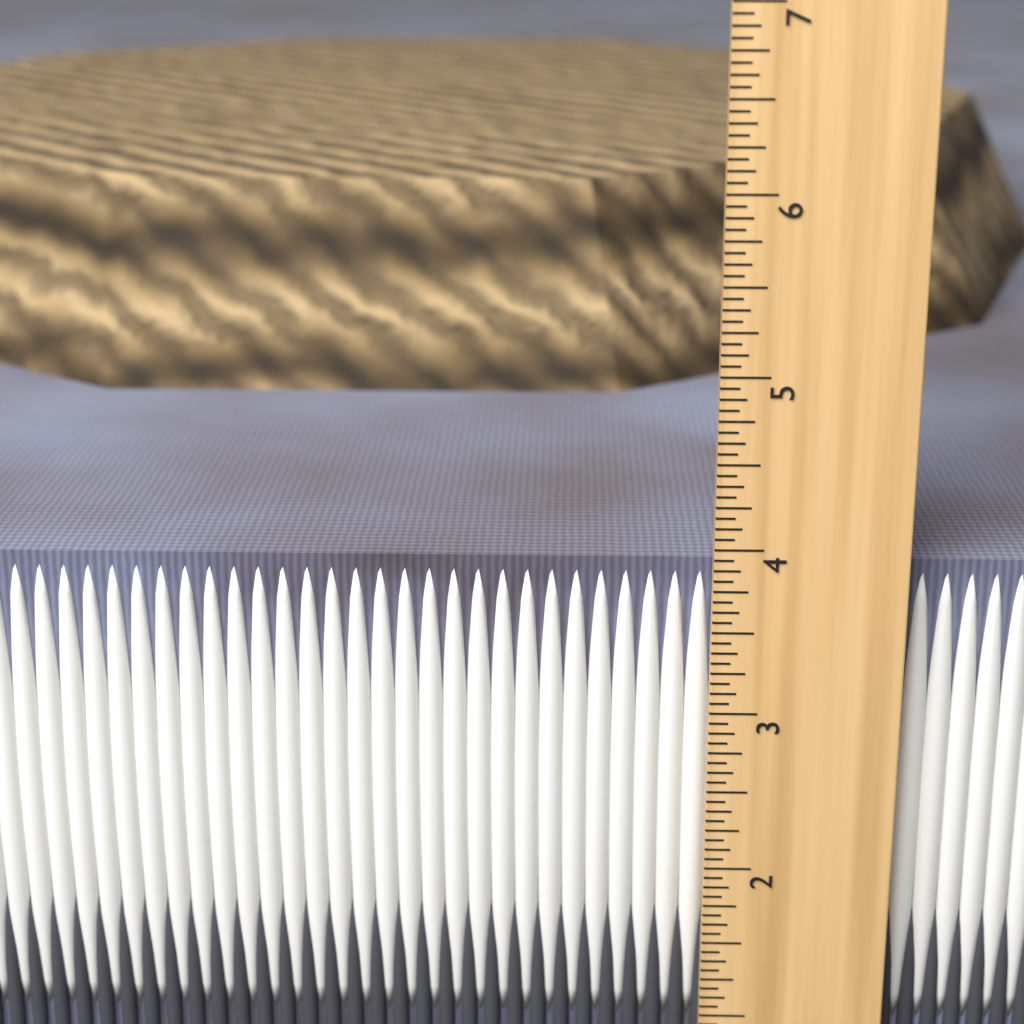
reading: 3.8750 in
